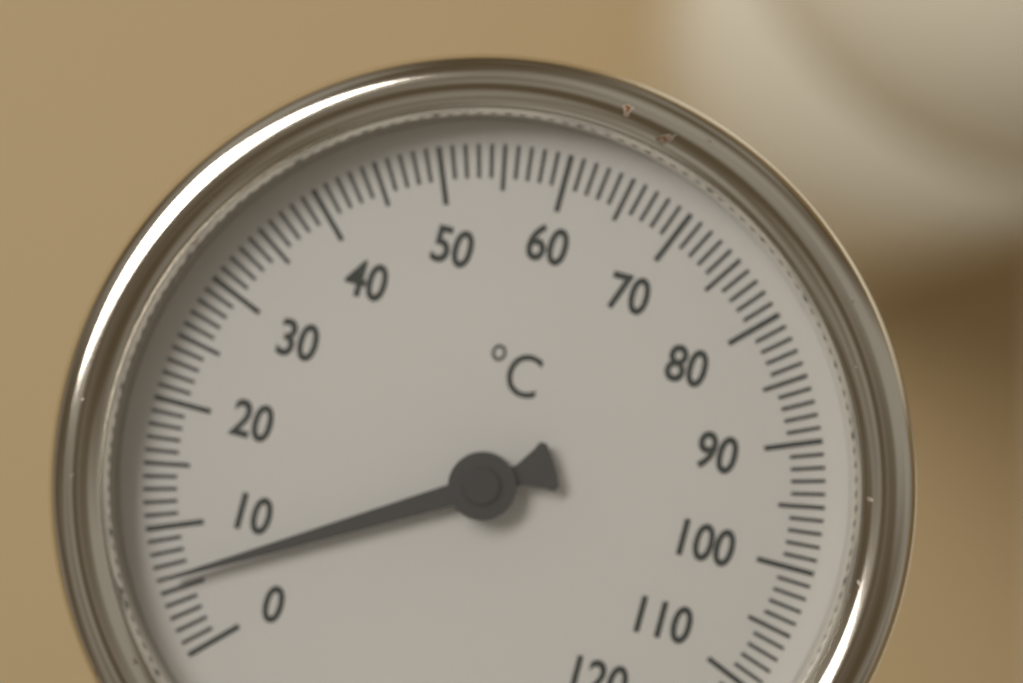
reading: 6 °C
